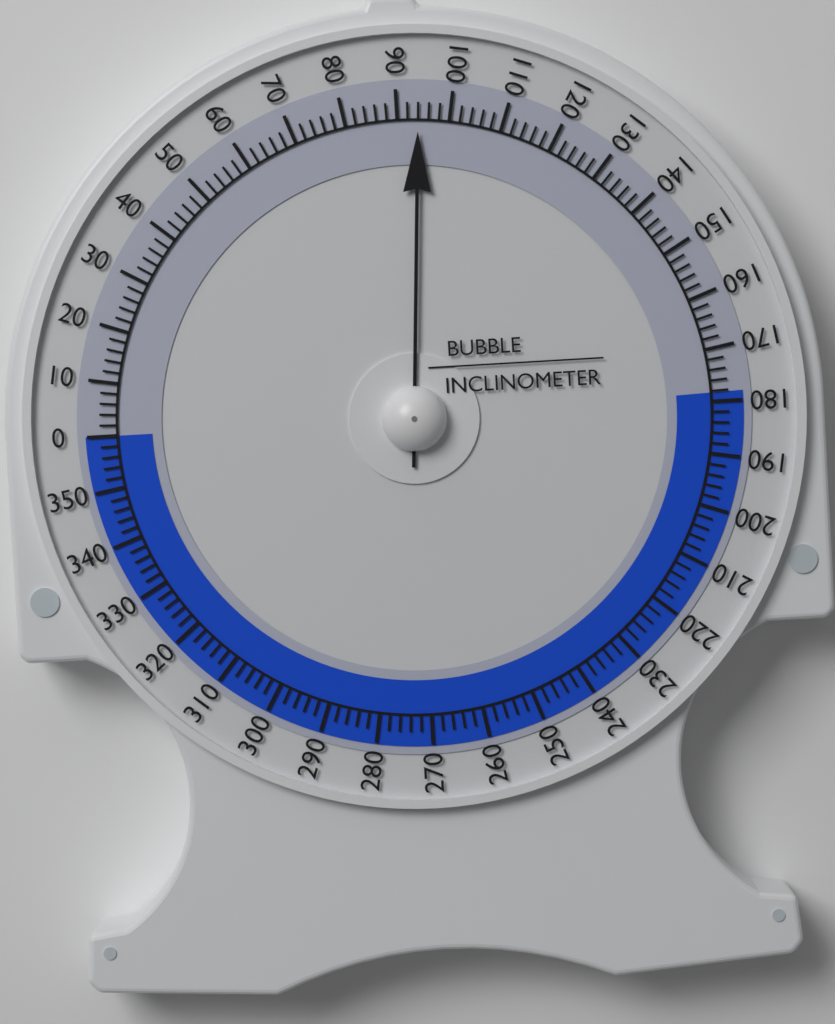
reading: 94 (no unit)
